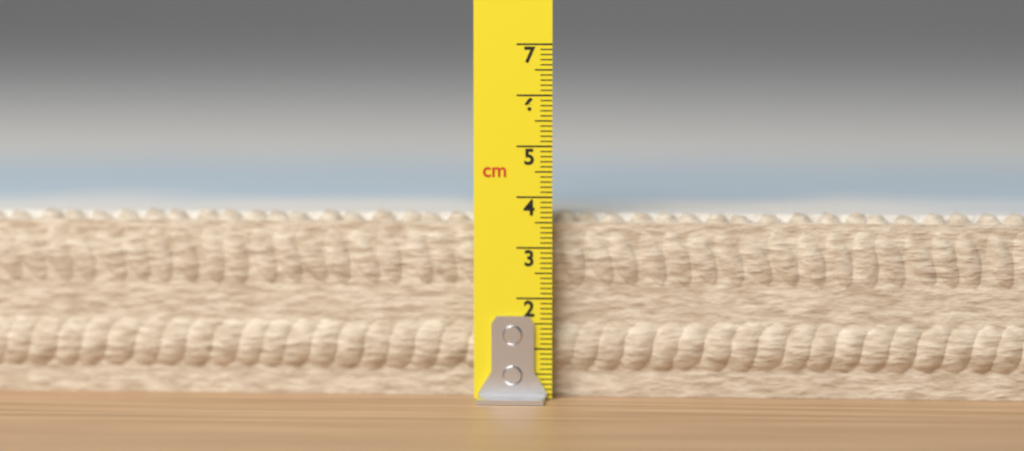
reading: 3.7 cm
